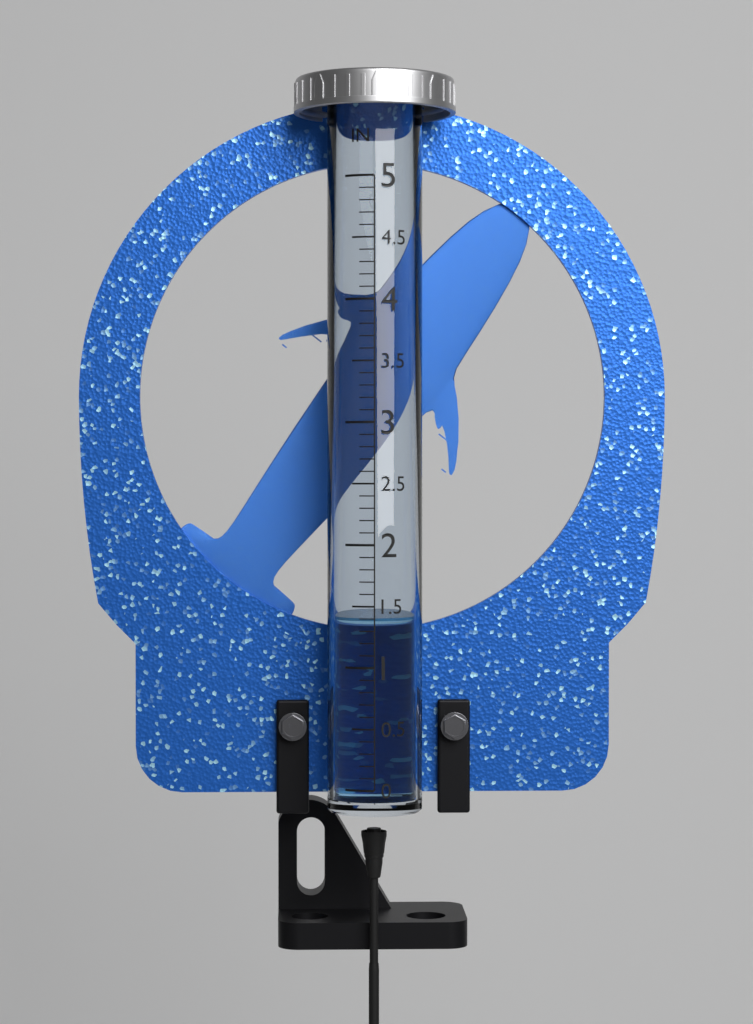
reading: 1.4 in
